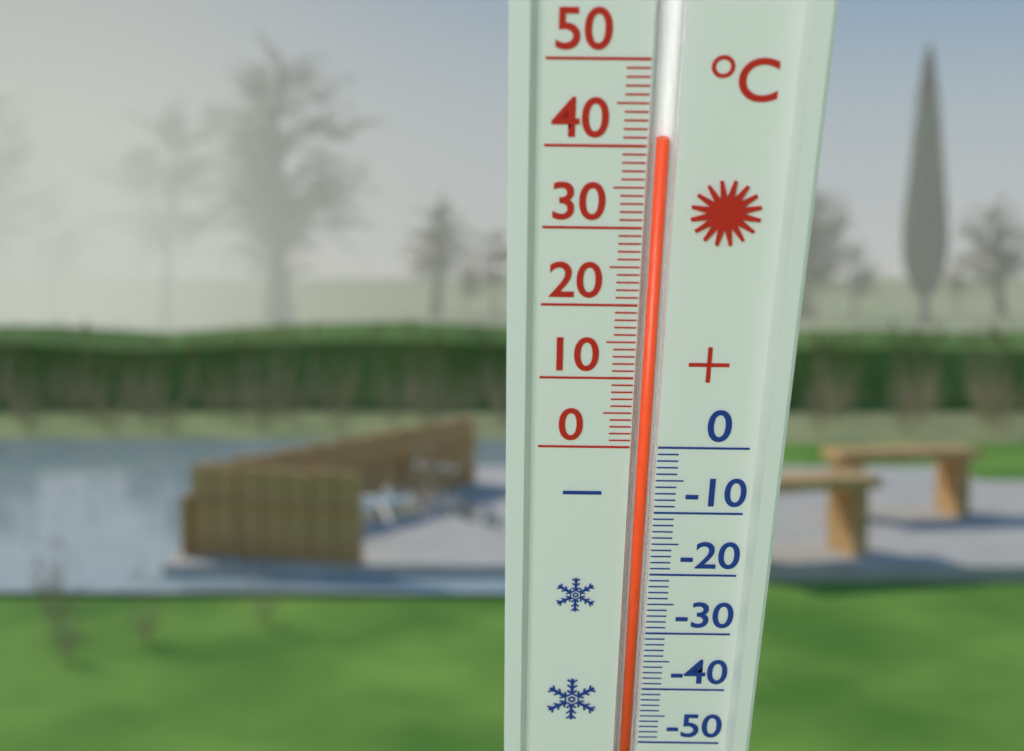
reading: 41 °C
